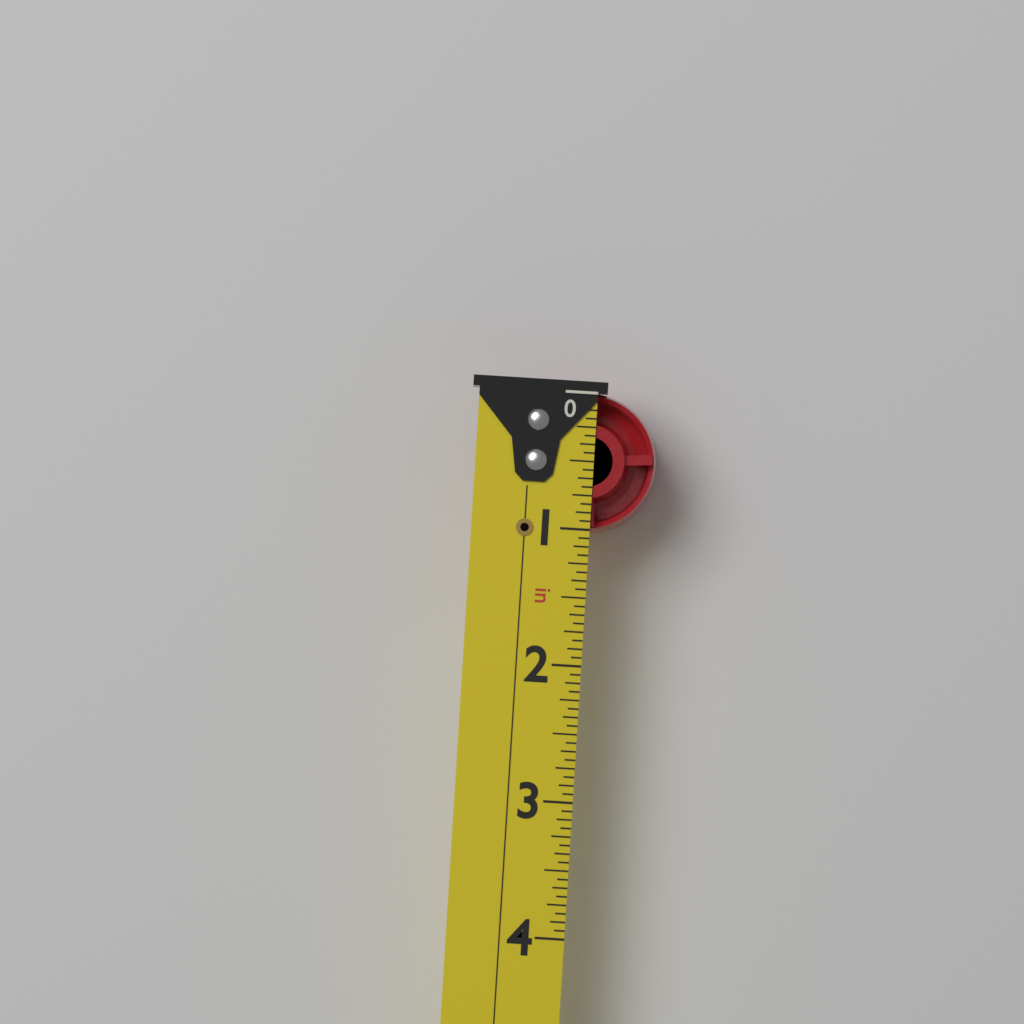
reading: 1.0000 in
